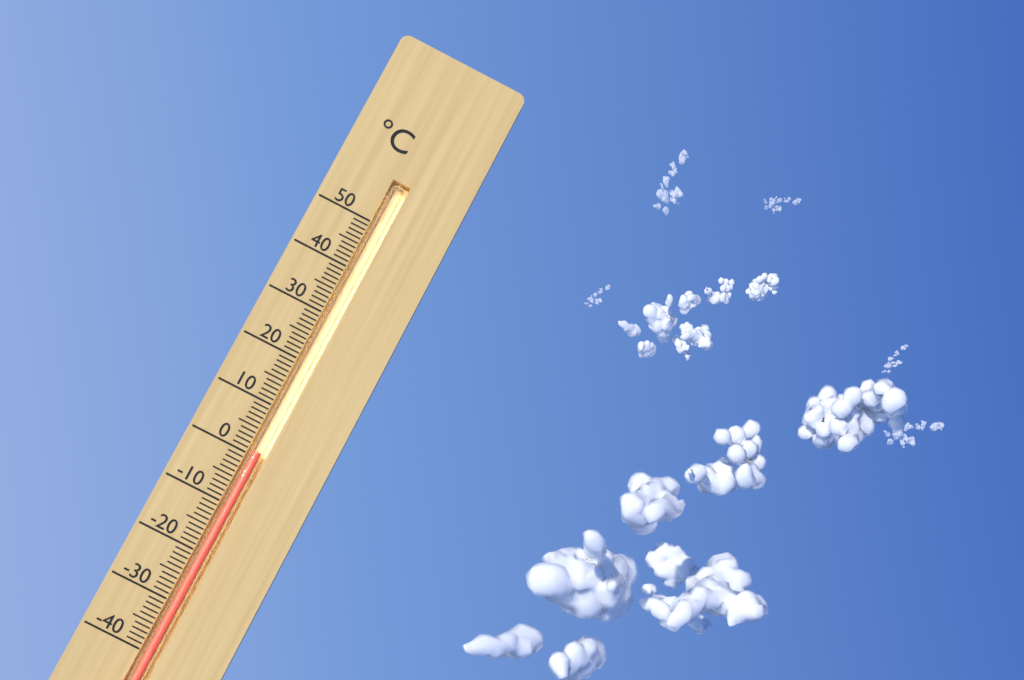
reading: 1 °C
